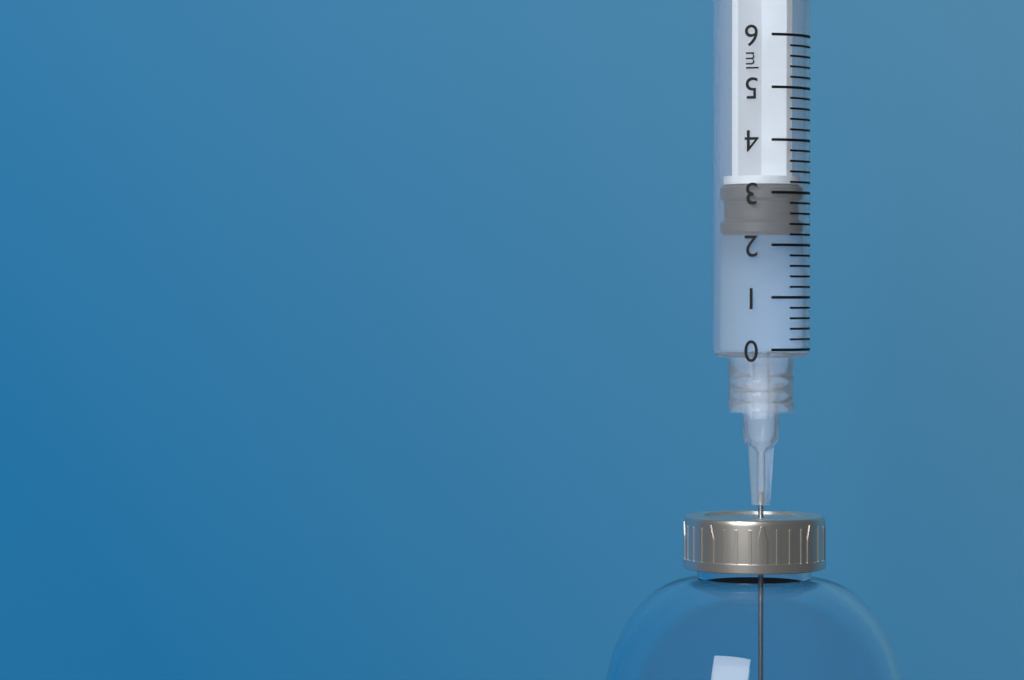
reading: 2.2 ml
